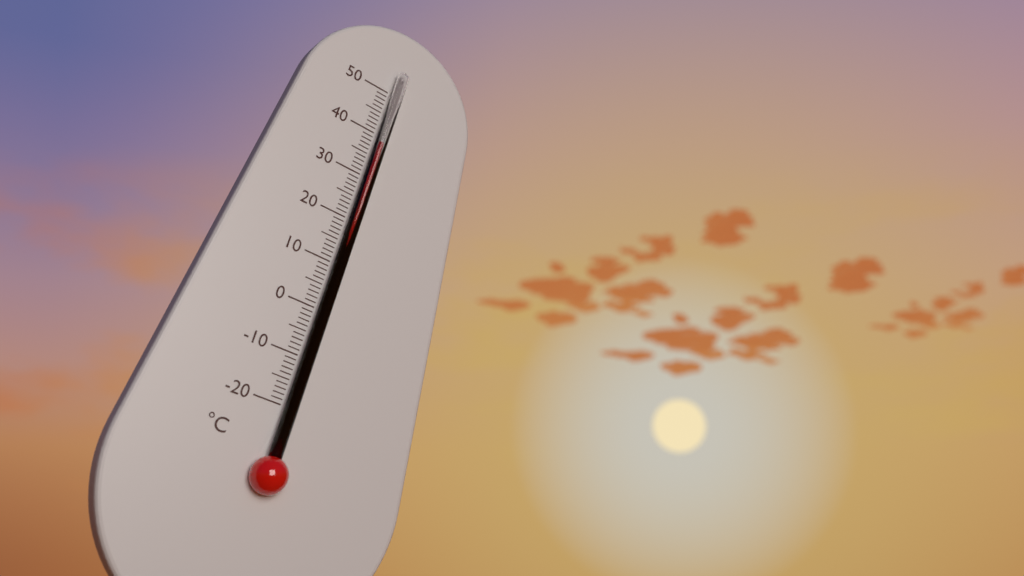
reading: 38 °C
